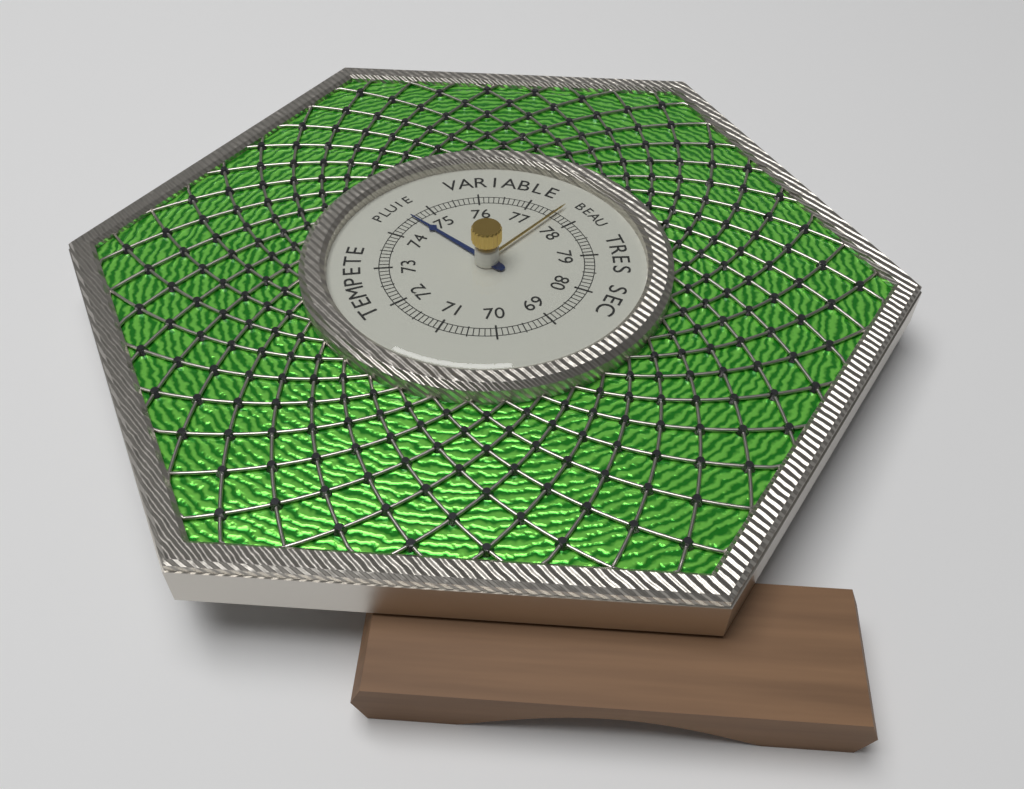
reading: 74.6 (no unit)
